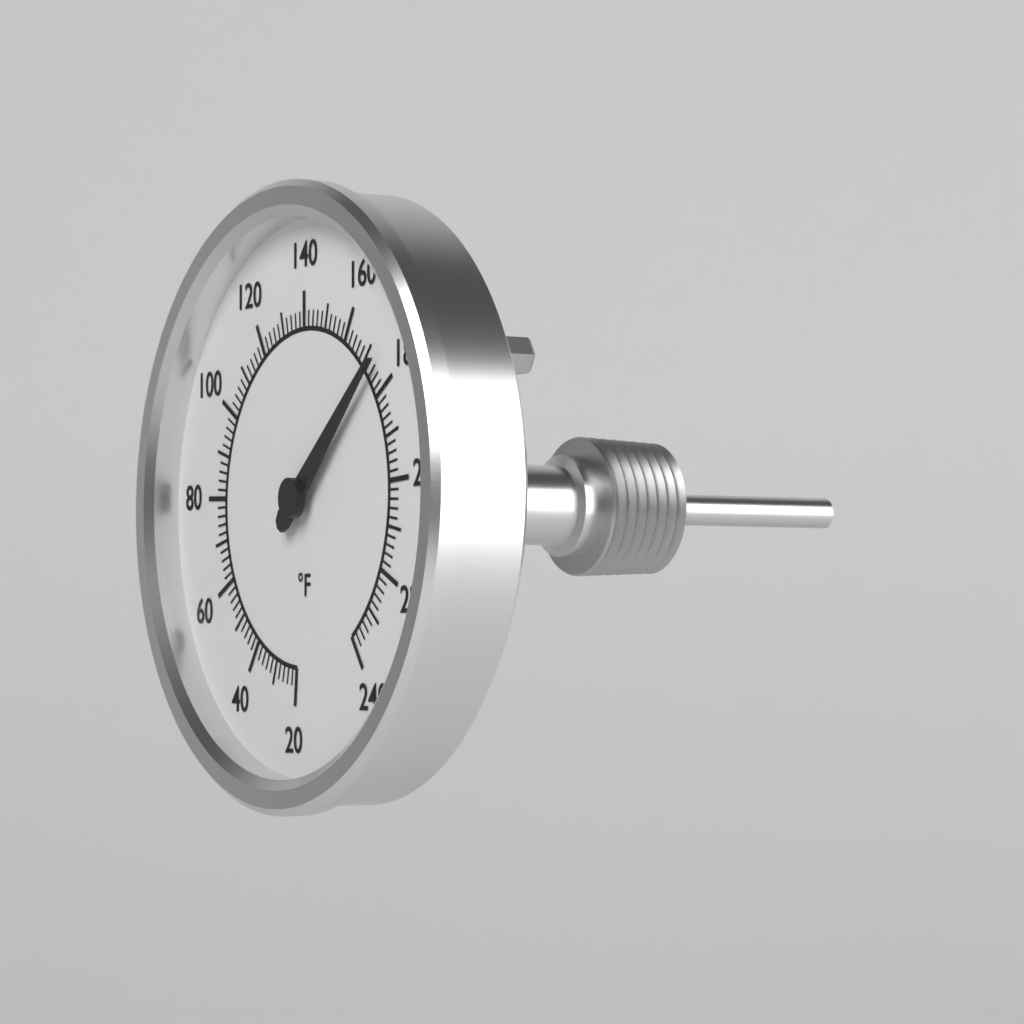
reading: 174 °F
